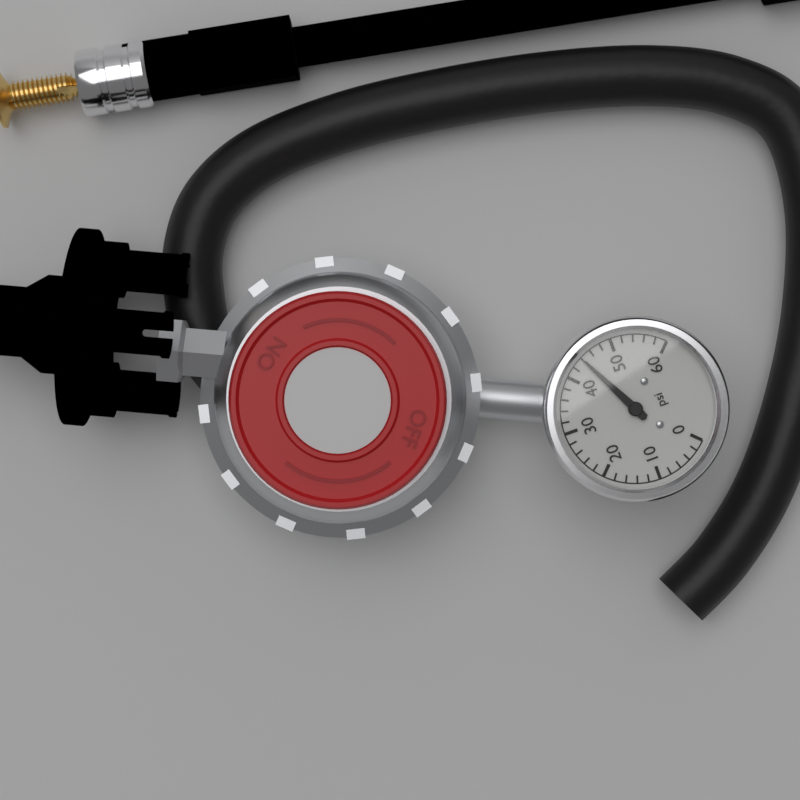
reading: 44 psi
